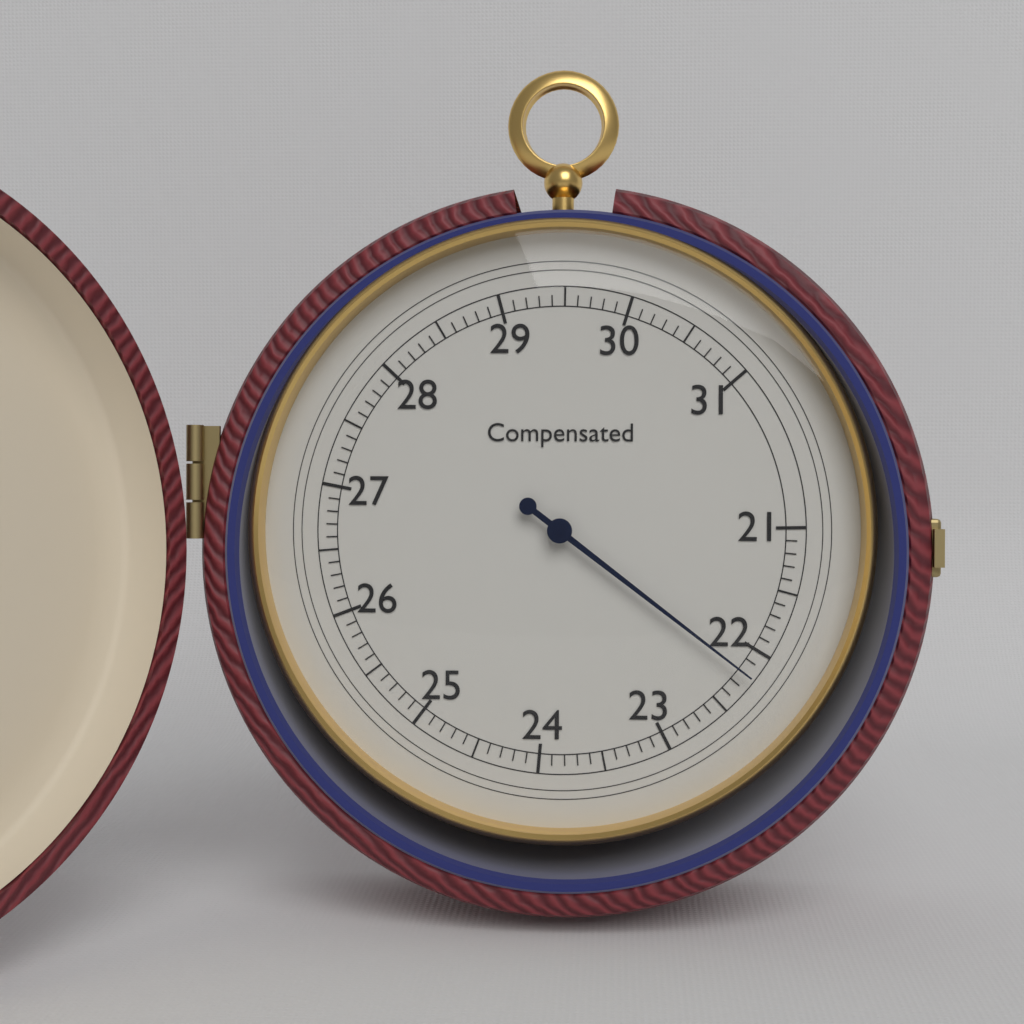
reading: 22.2 (no unit)
